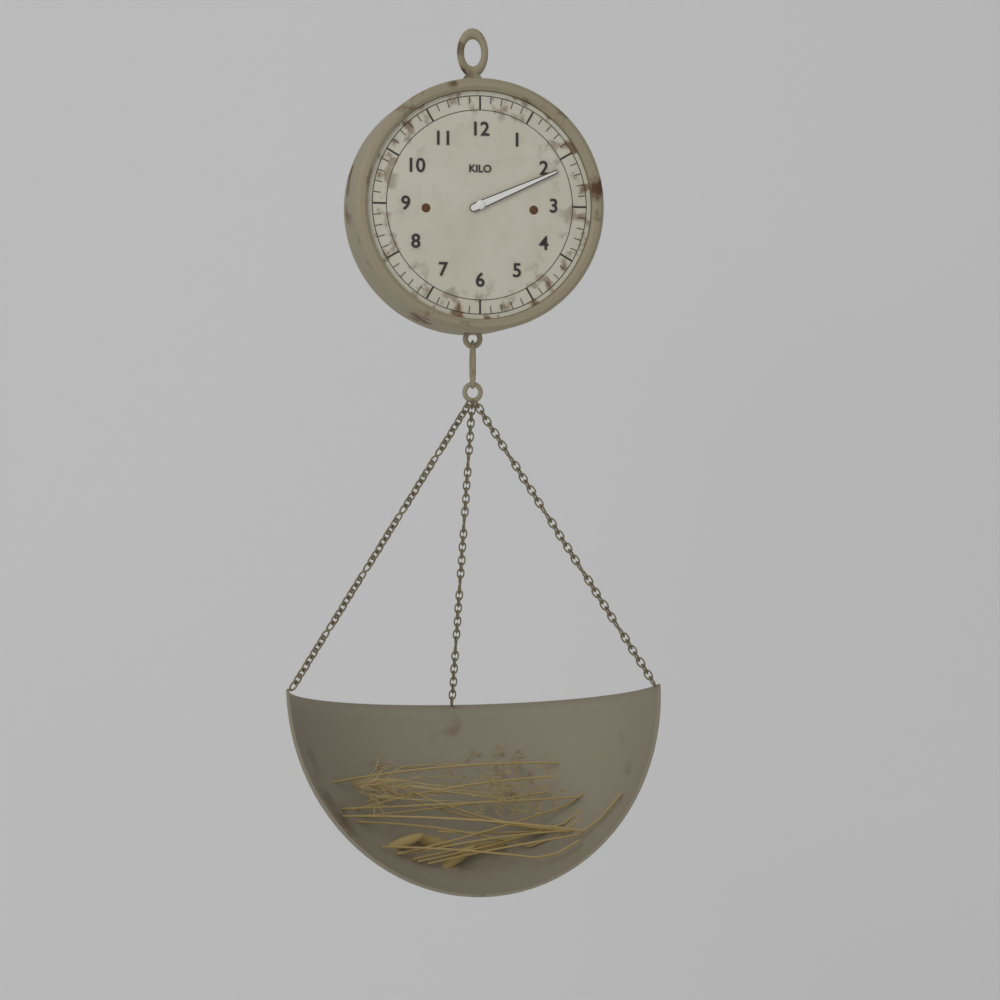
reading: 2.2 kg
